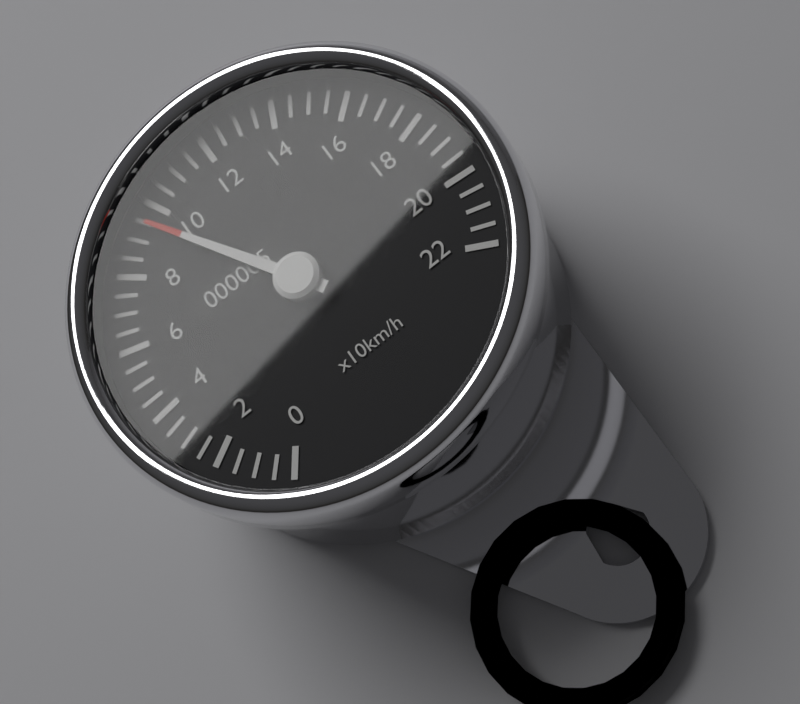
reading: 95 km/h
